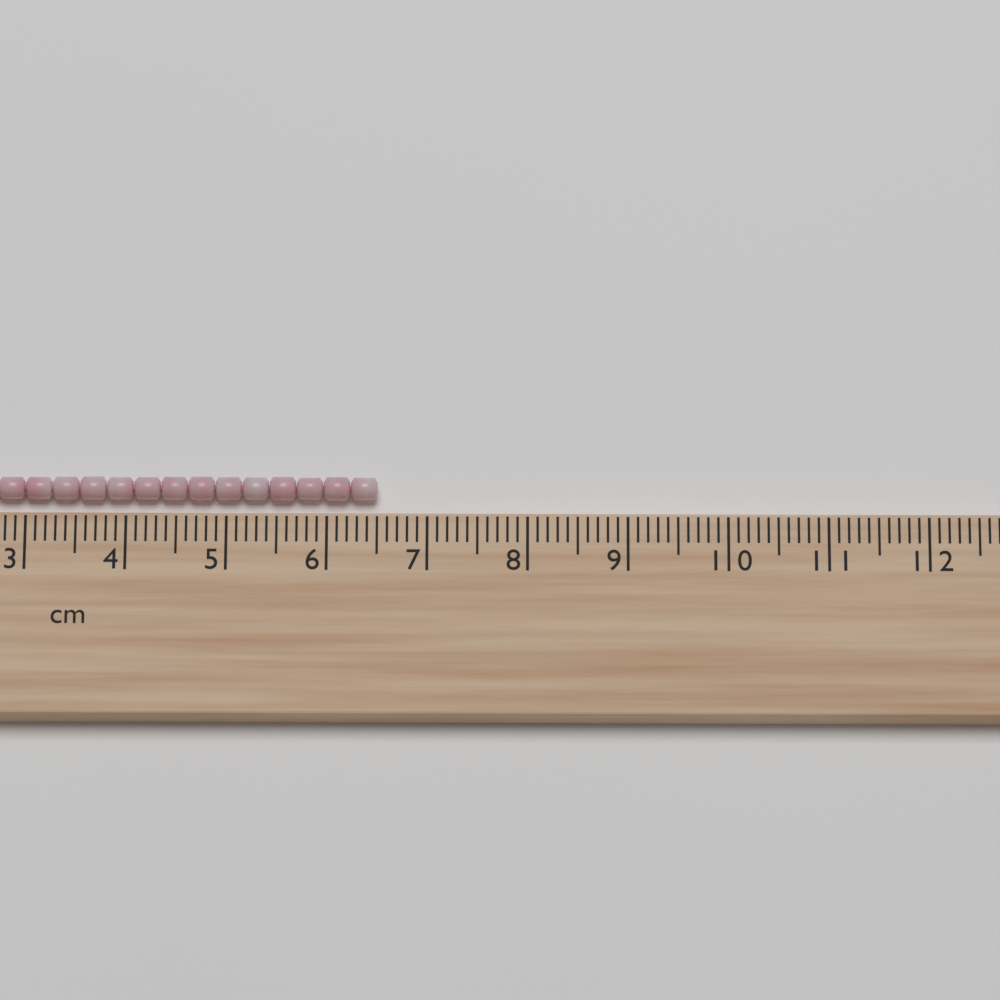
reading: 6.5 cm
